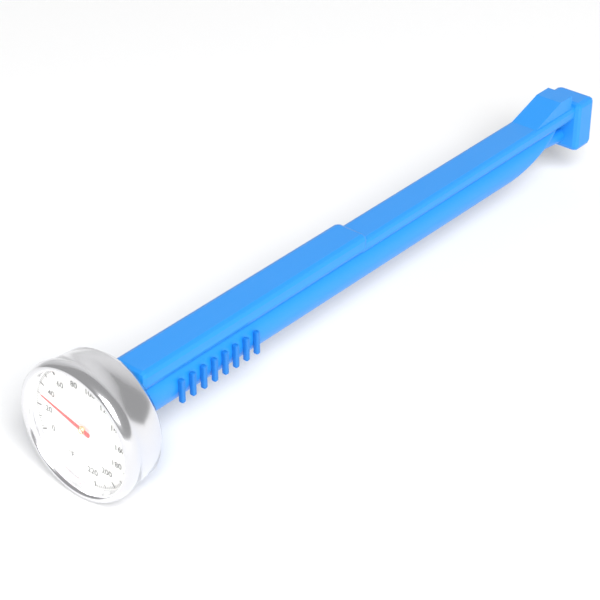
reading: 32 °F
